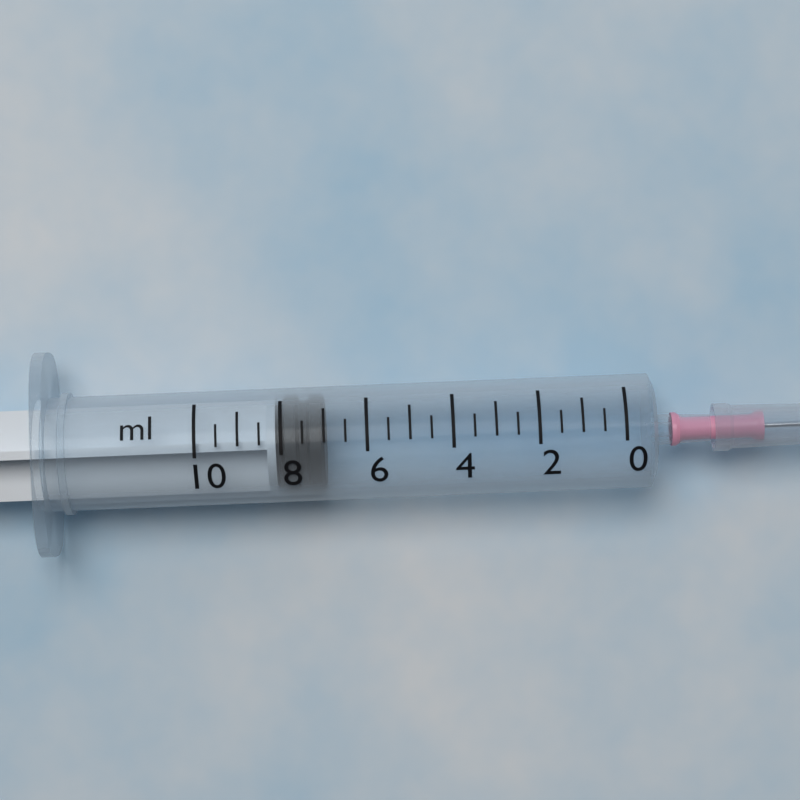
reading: 7.0 ml
